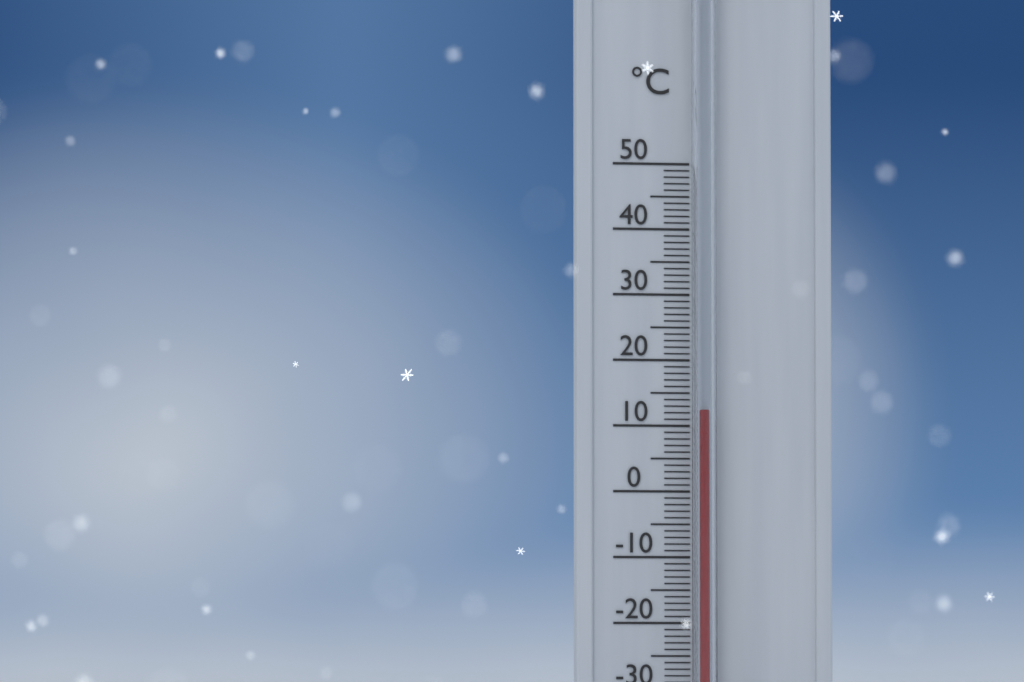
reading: 12 °C
